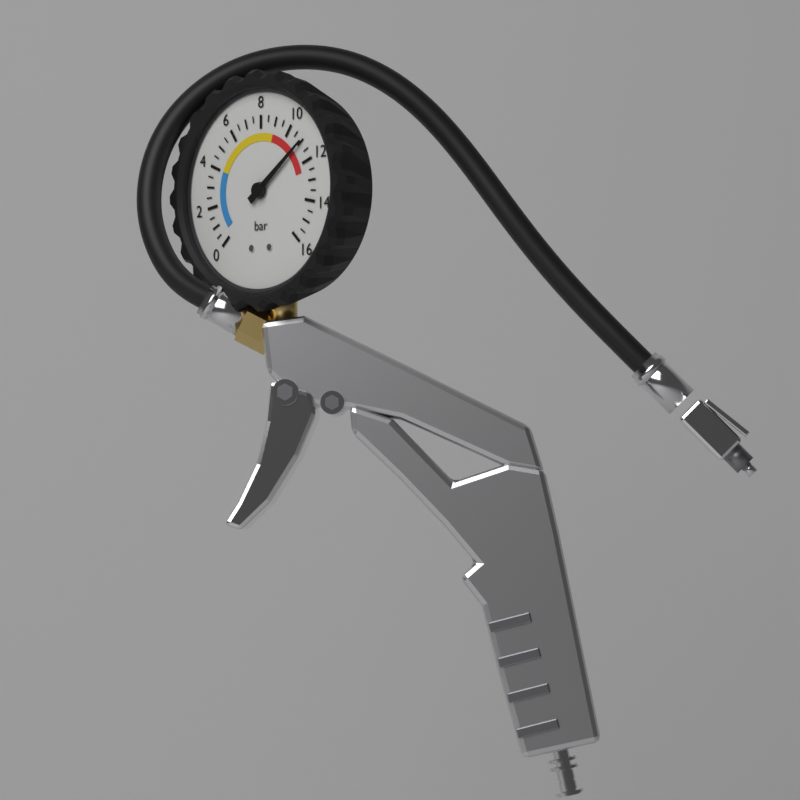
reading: 11.0 bar
